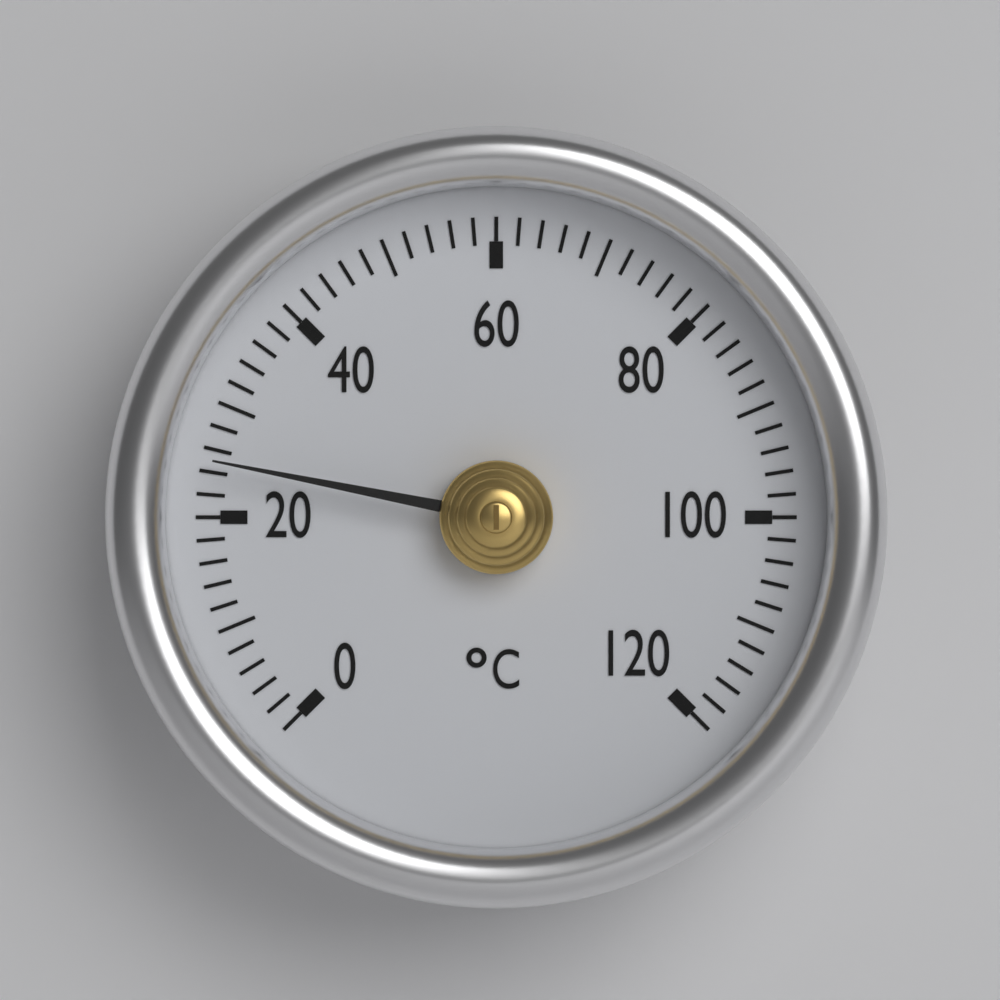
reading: 25 °C
